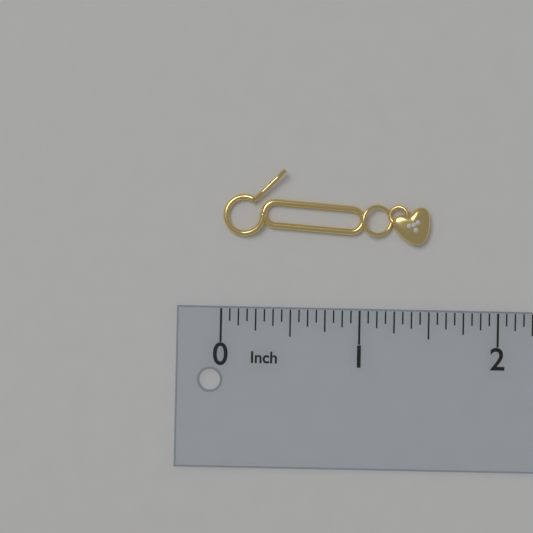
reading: 1.5000 in
